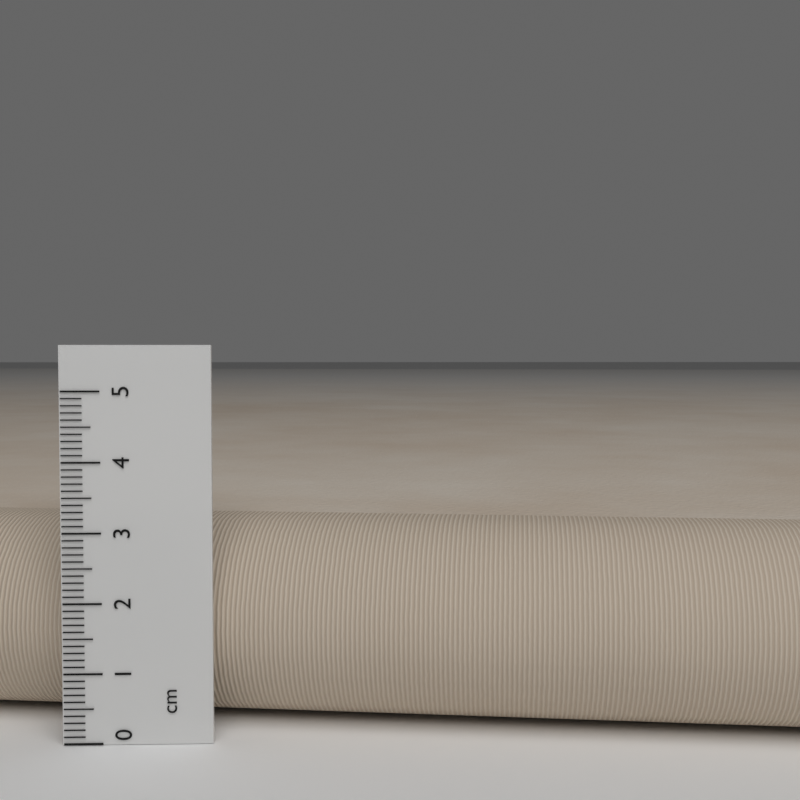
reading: 3.0 cm
